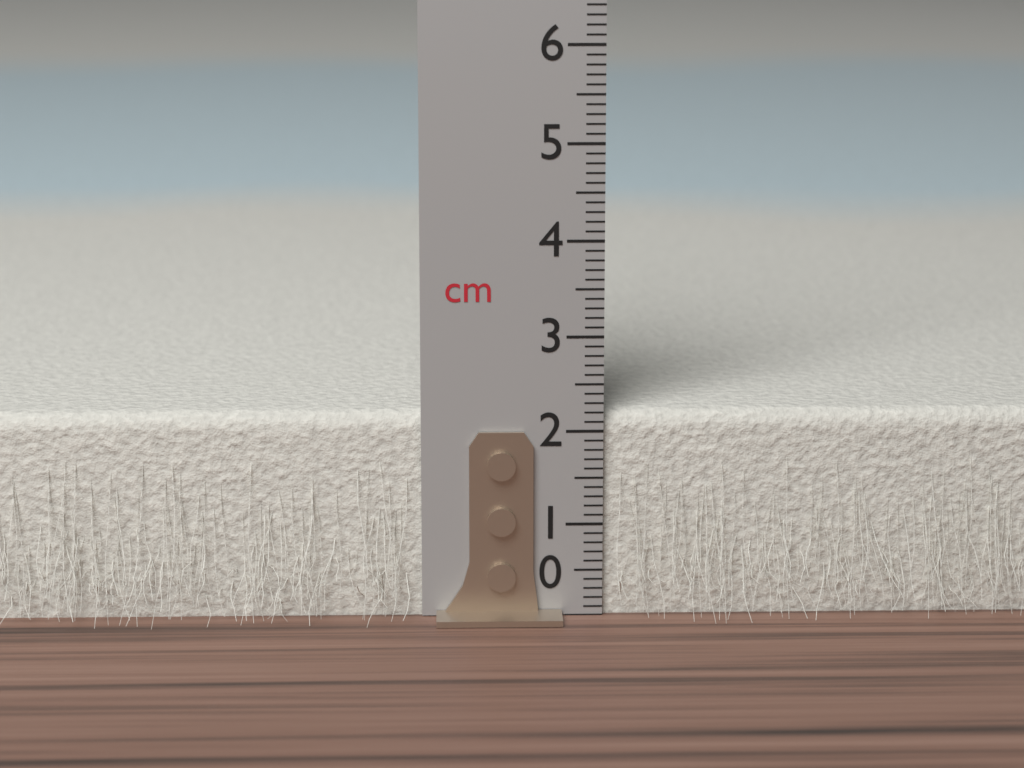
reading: 2.2 cm
